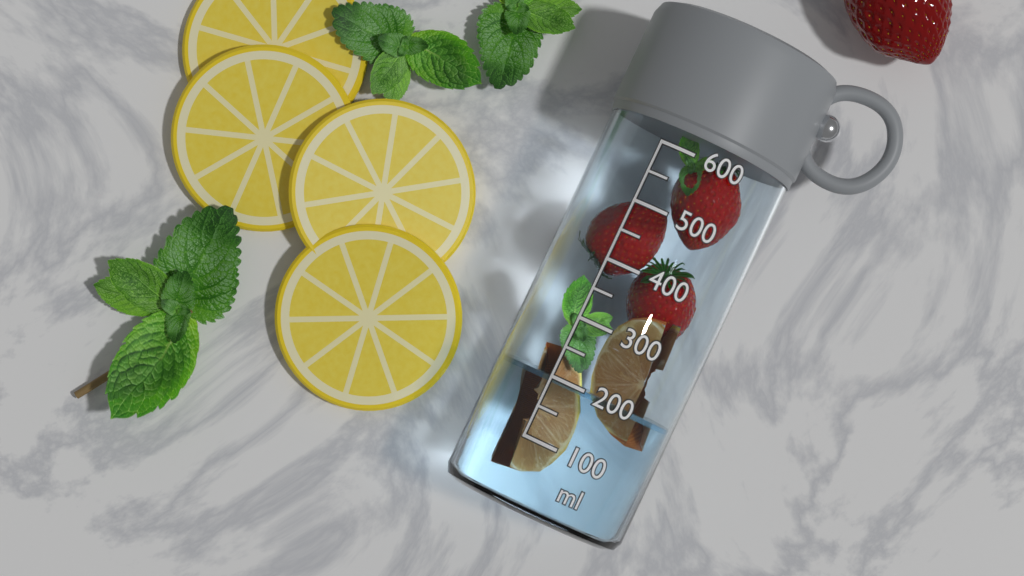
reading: 200 ml
